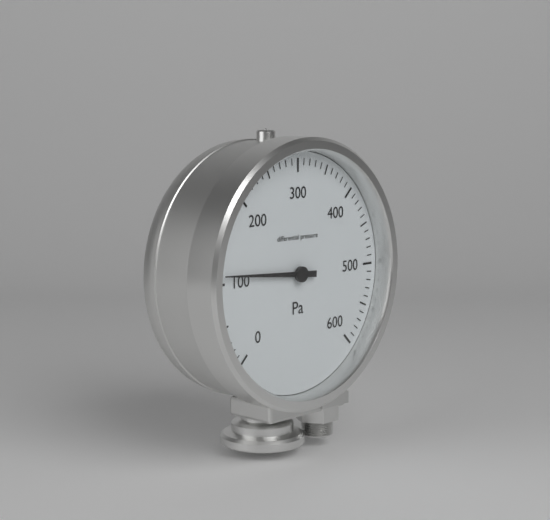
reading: 110 Pa
